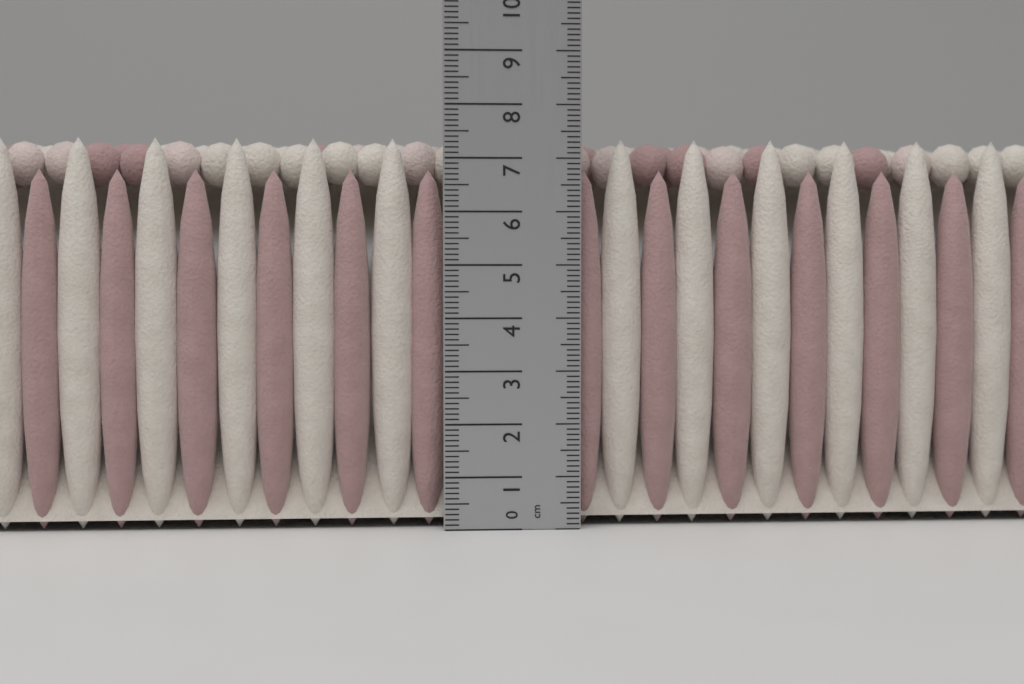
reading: 7.4 cm
